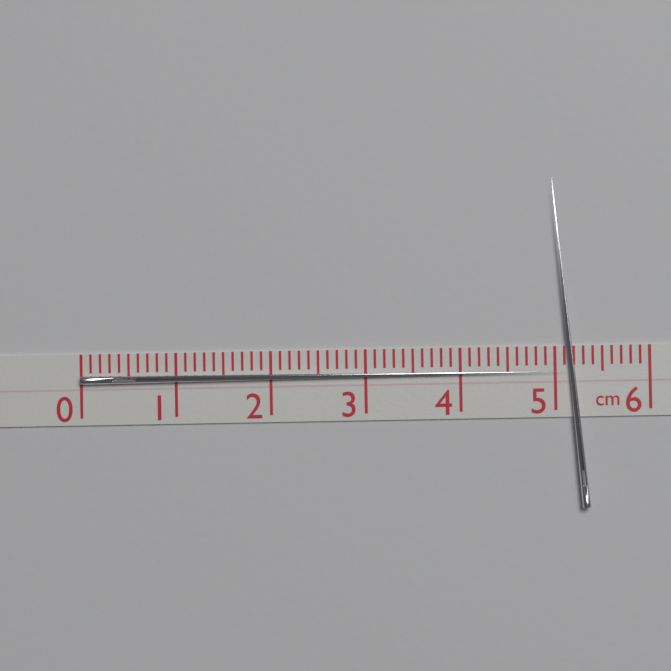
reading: 5.2 cm
